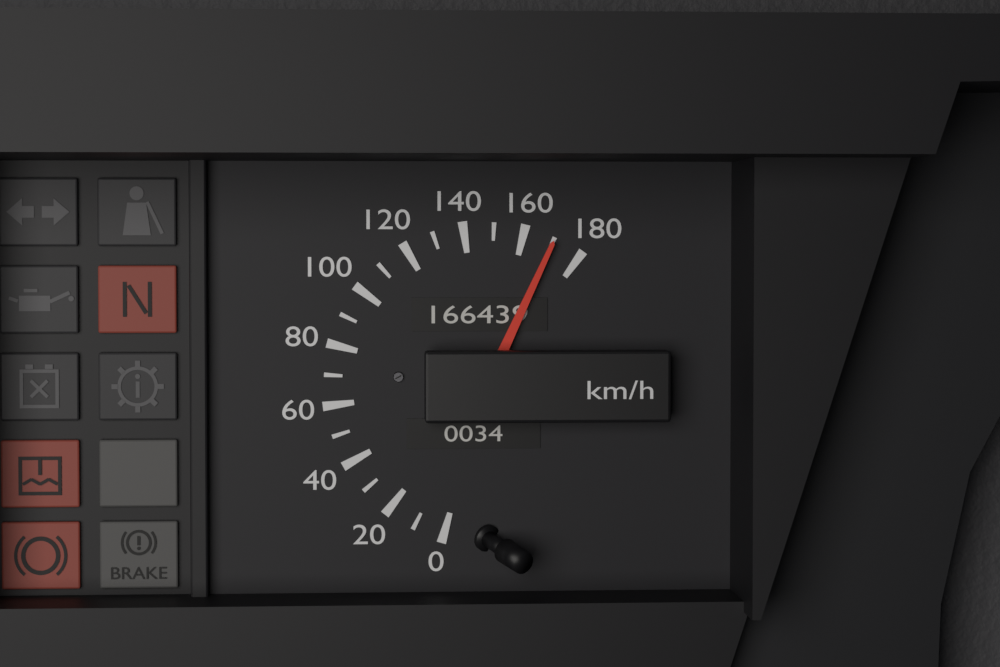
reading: 170 km/h
